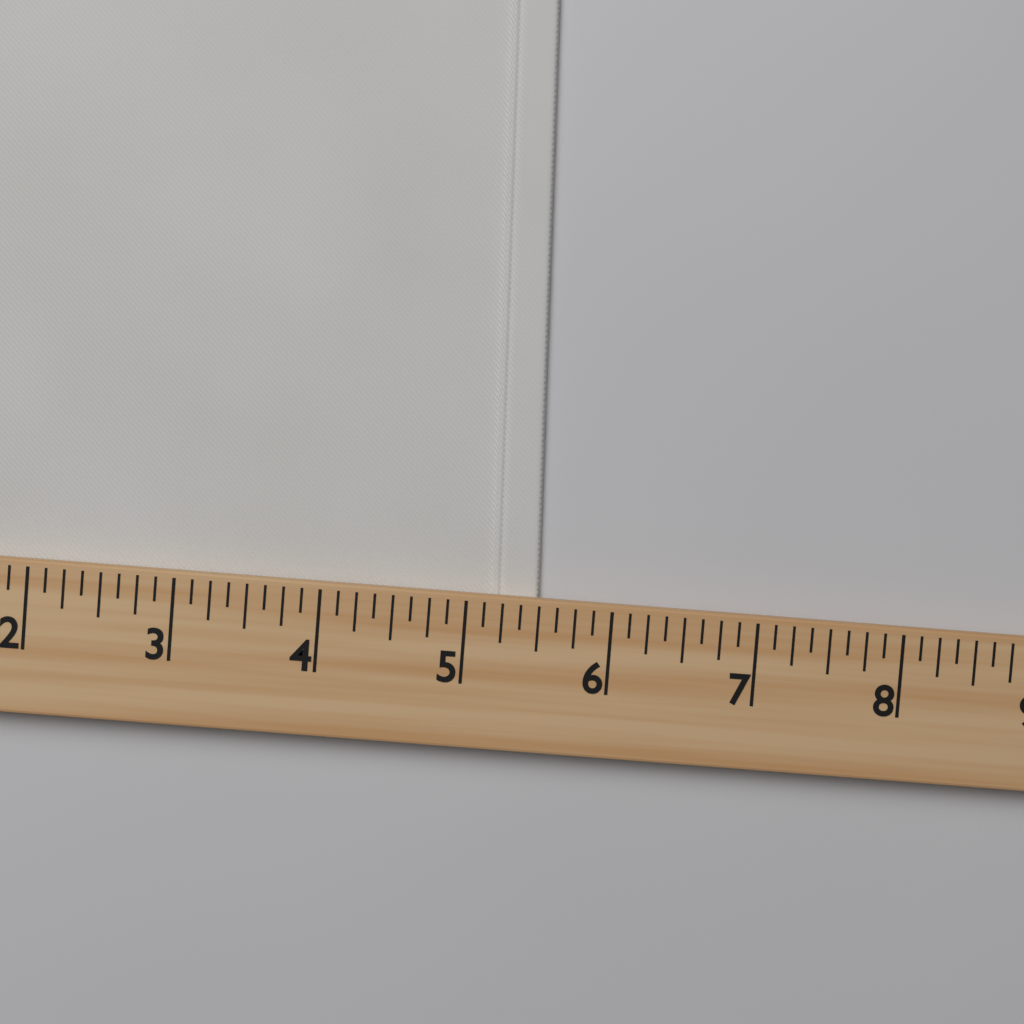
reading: 5.500 (no unit)
